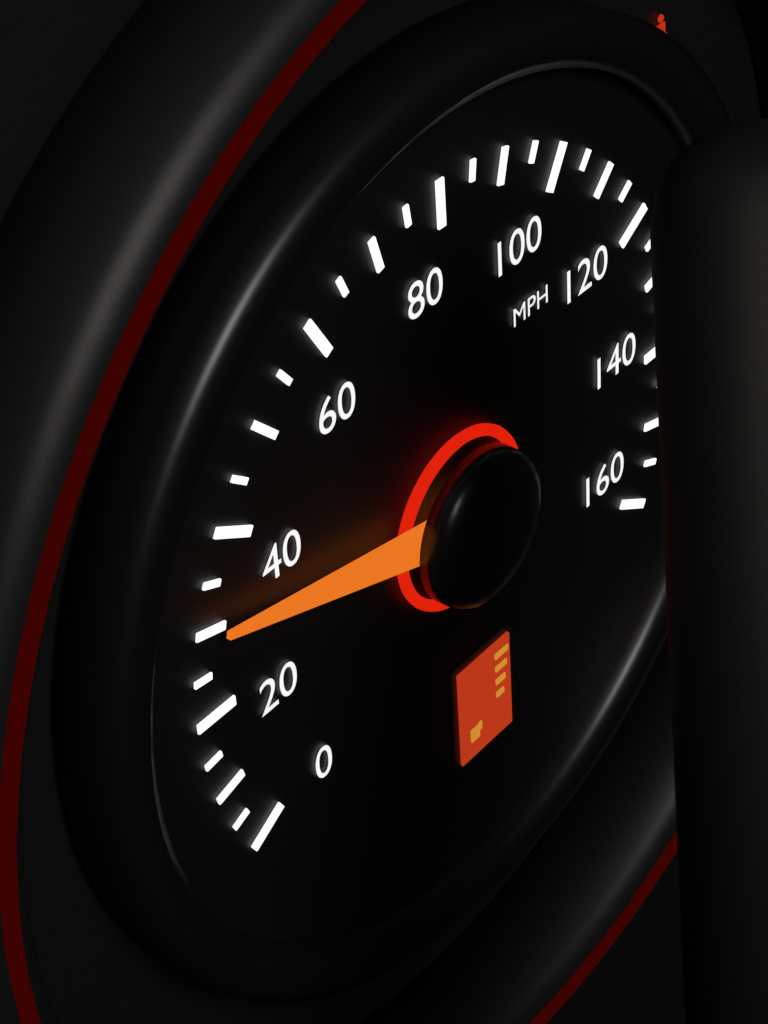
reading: 30 mph
